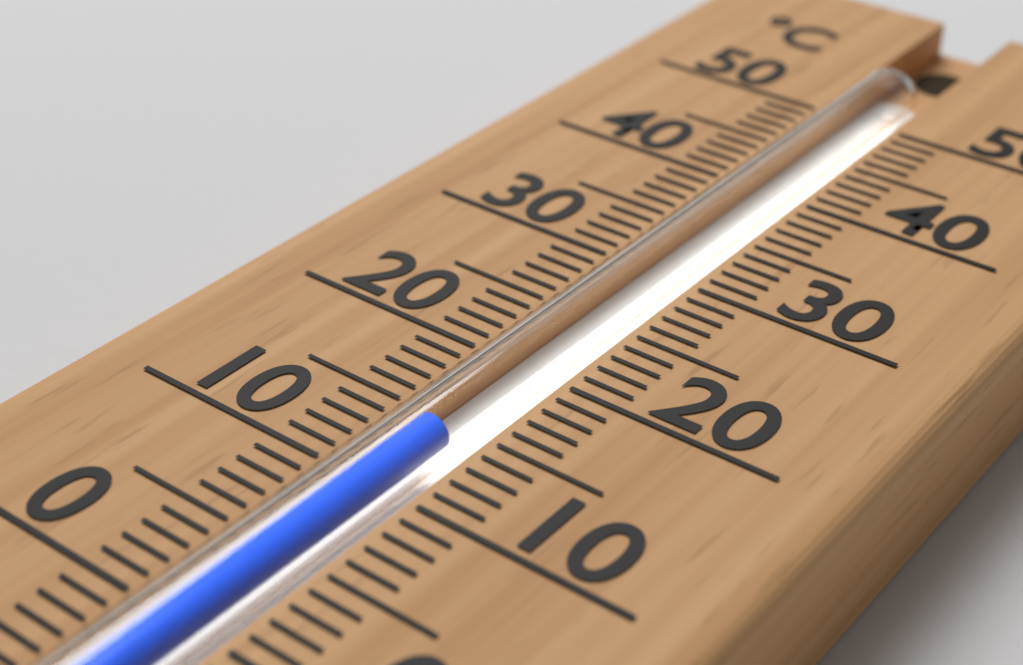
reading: 14 °C
